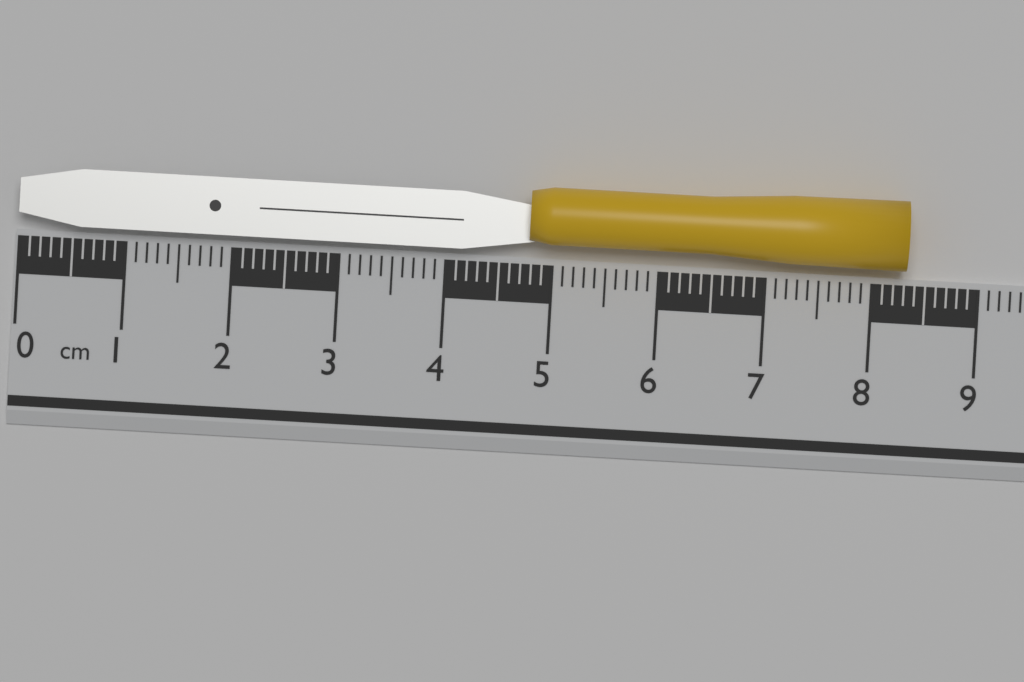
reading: 8.3 cm
